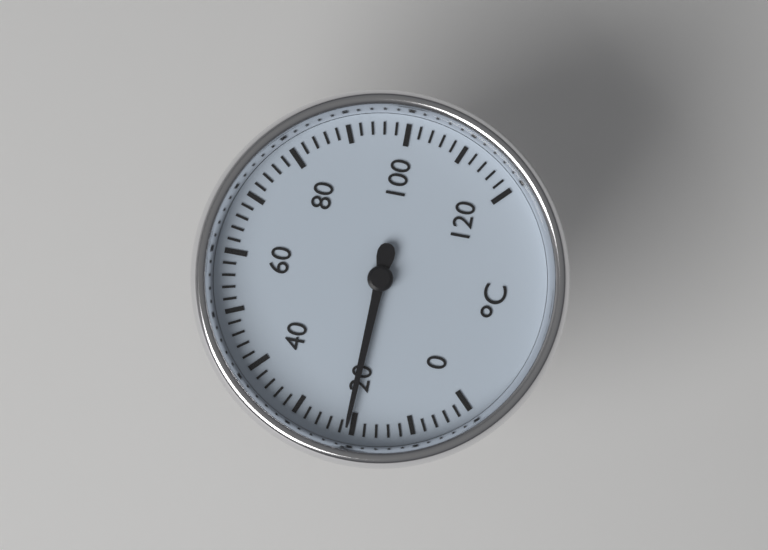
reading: 21 °C
